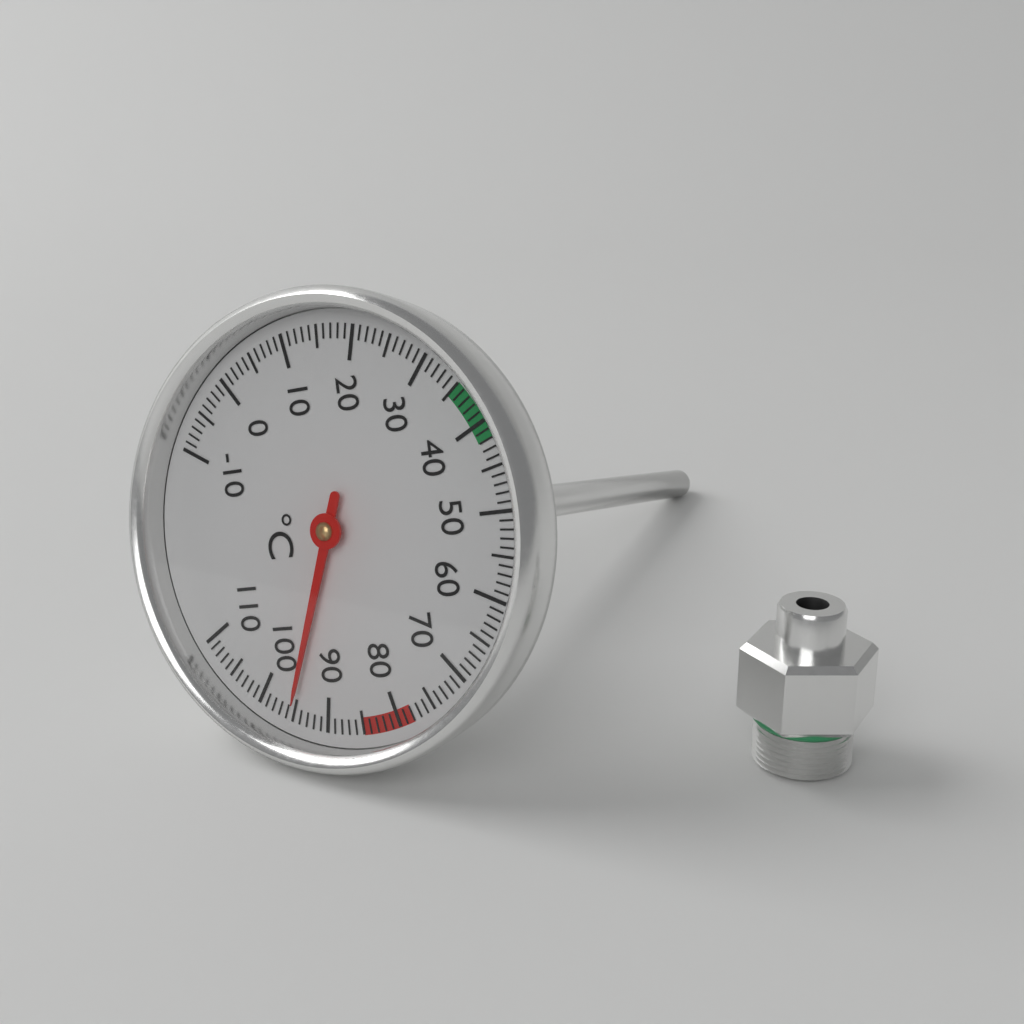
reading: 95 °C
